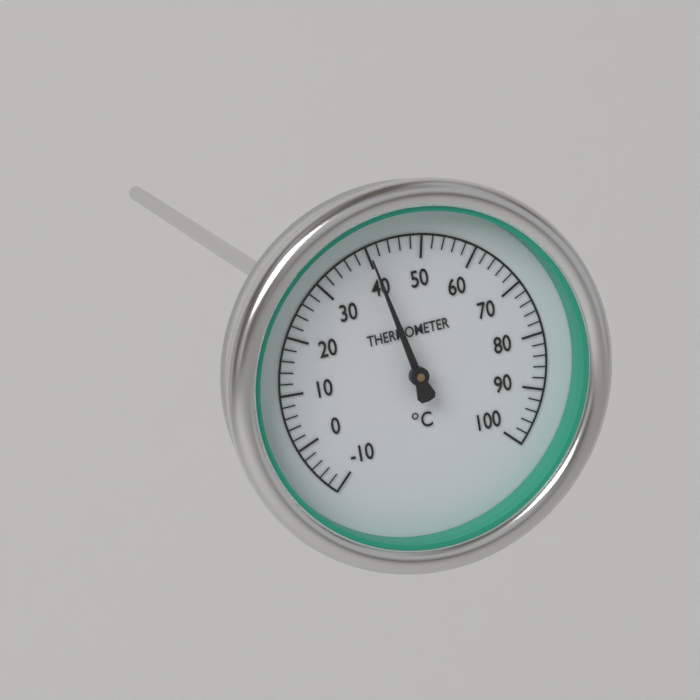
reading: 40 °C
